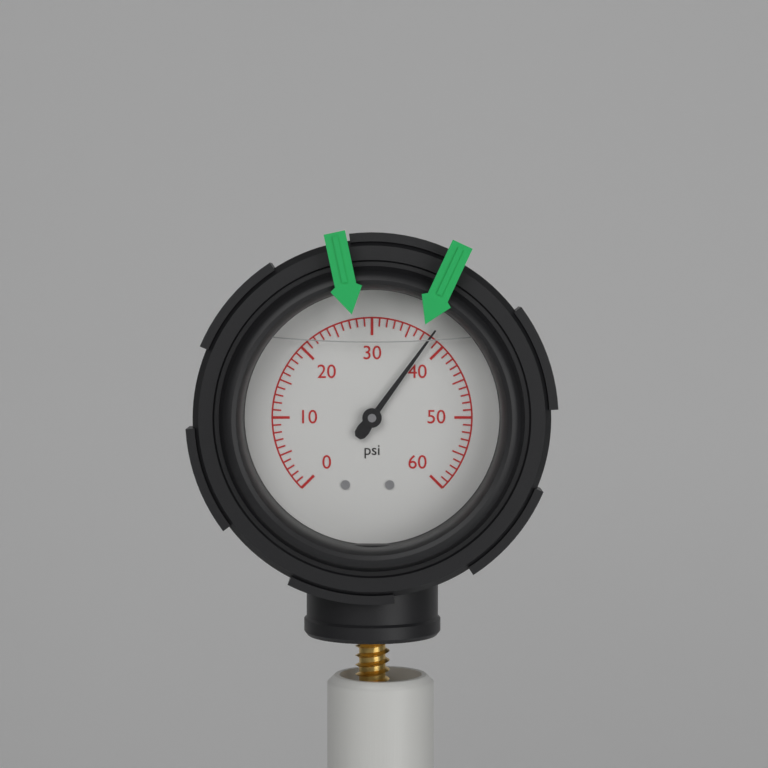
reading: 38 psi
